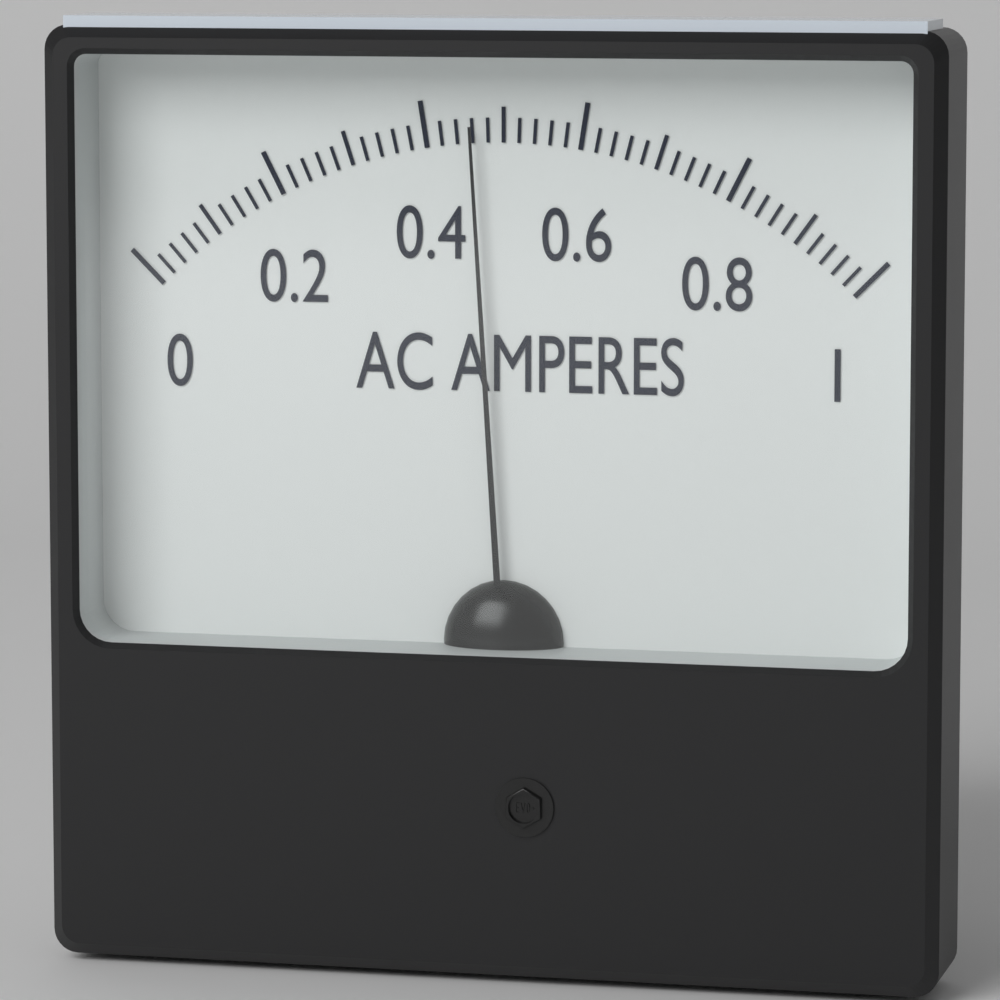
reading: 0.46 A
